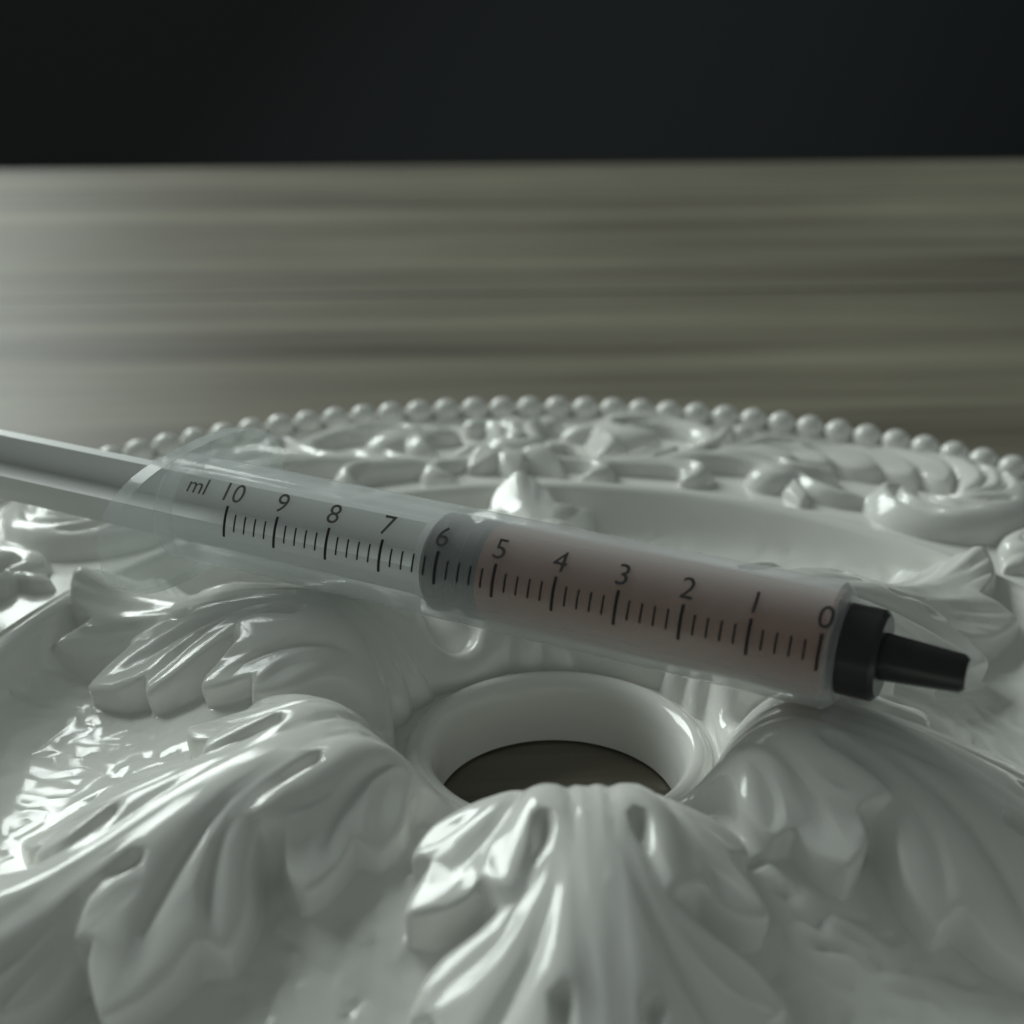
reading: 5.4 ml
